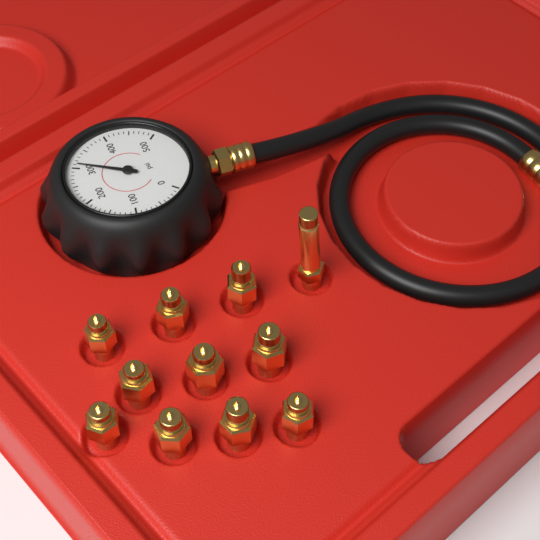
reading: 310 psi
